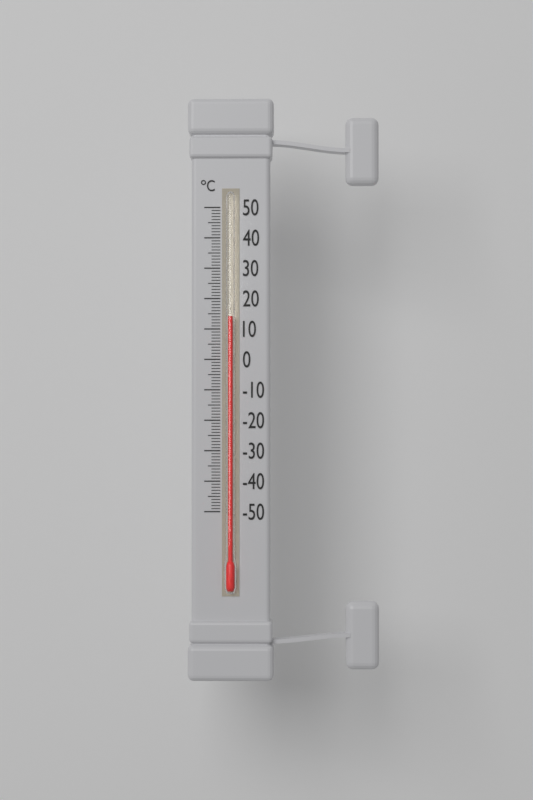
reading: 14 °C
